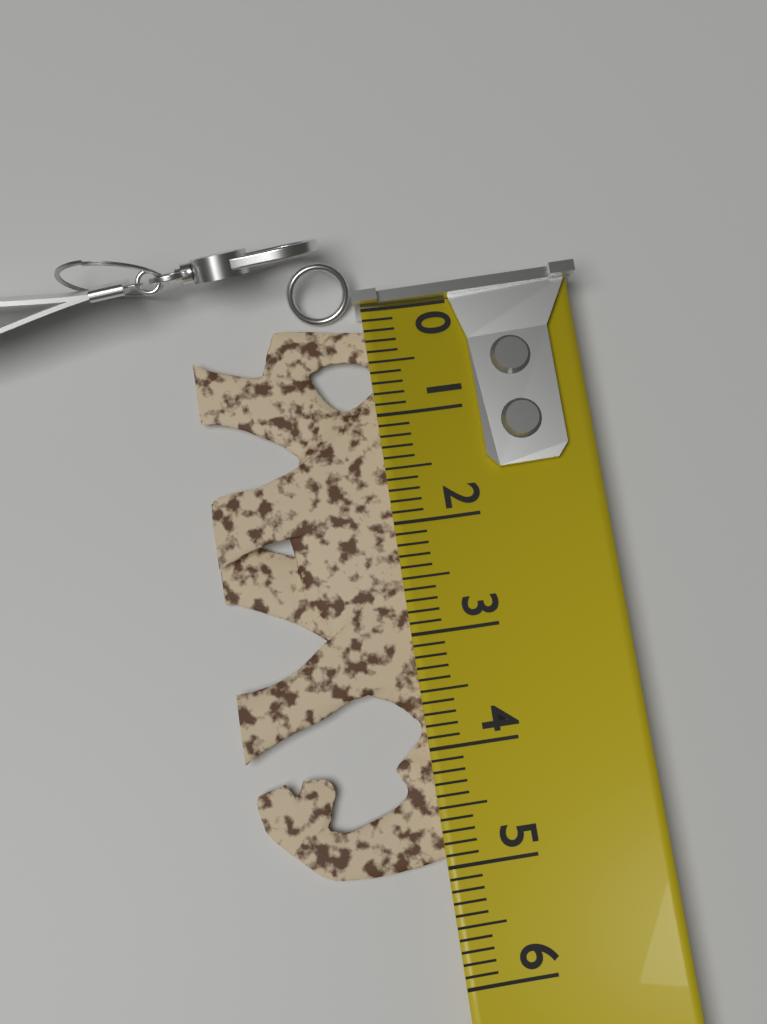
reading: 5.0 (no unit)
